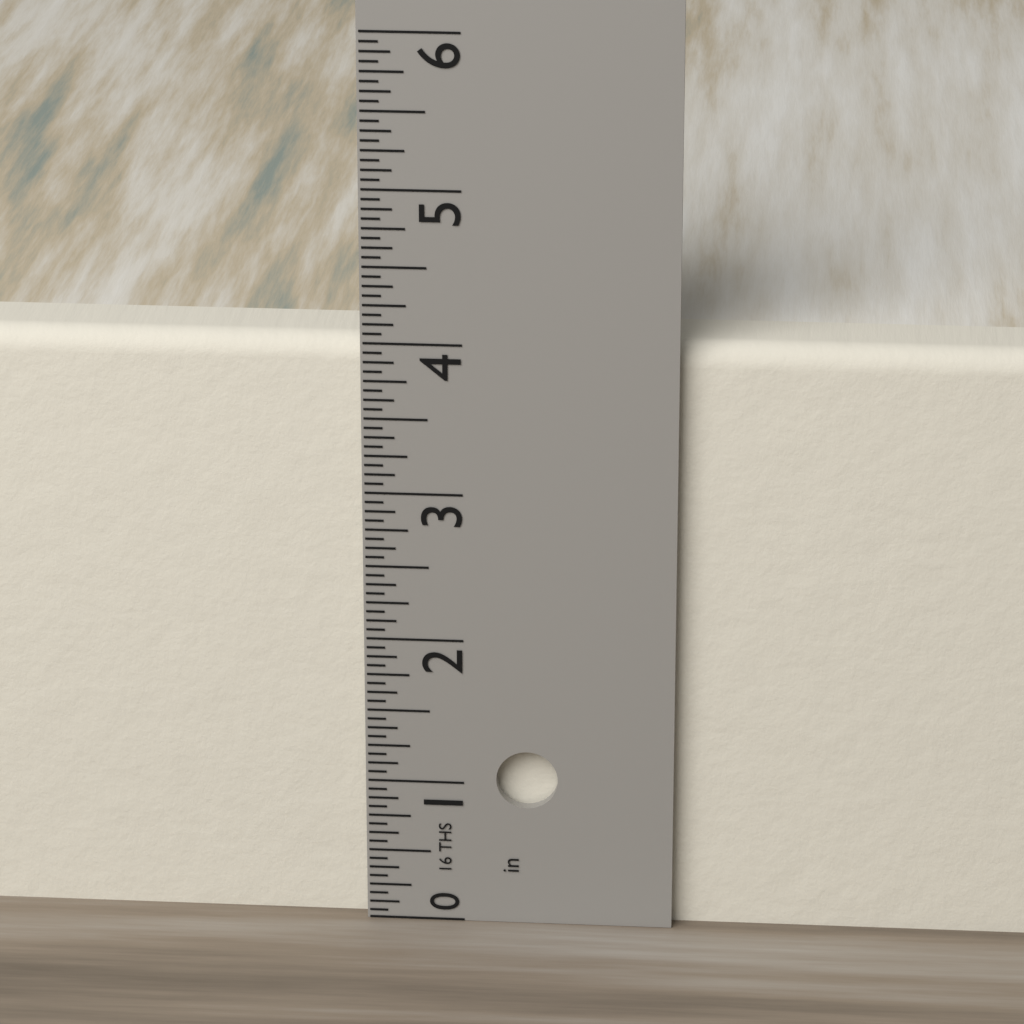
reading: 4.0000 in
